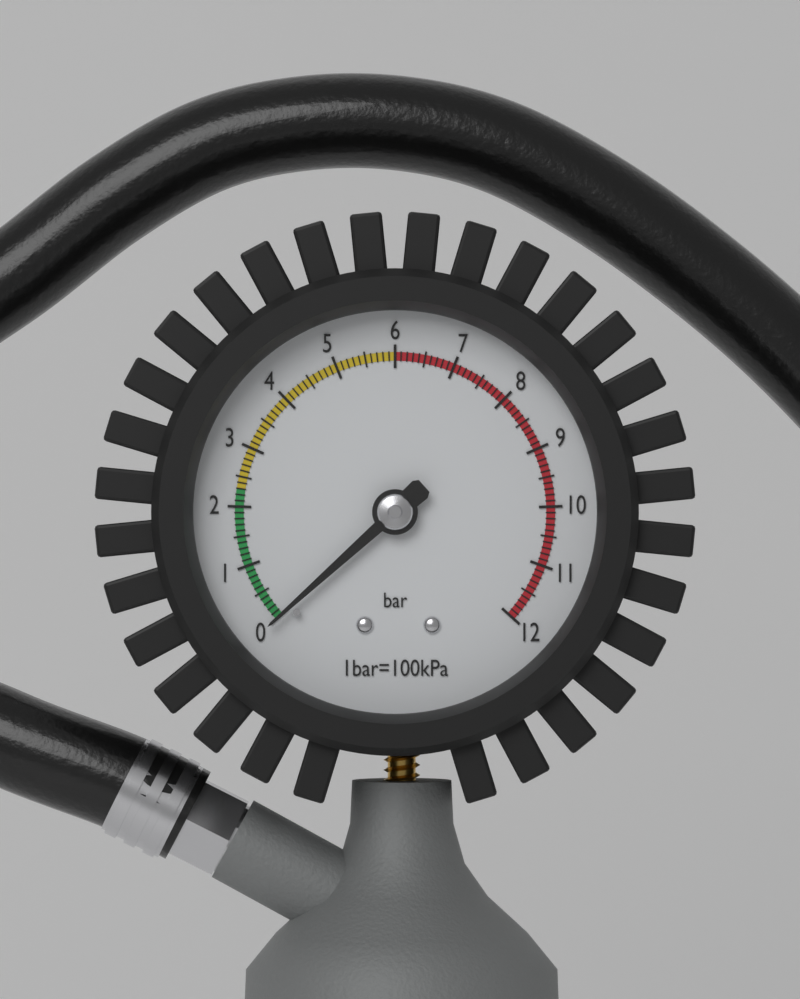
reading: 0.0 bar
